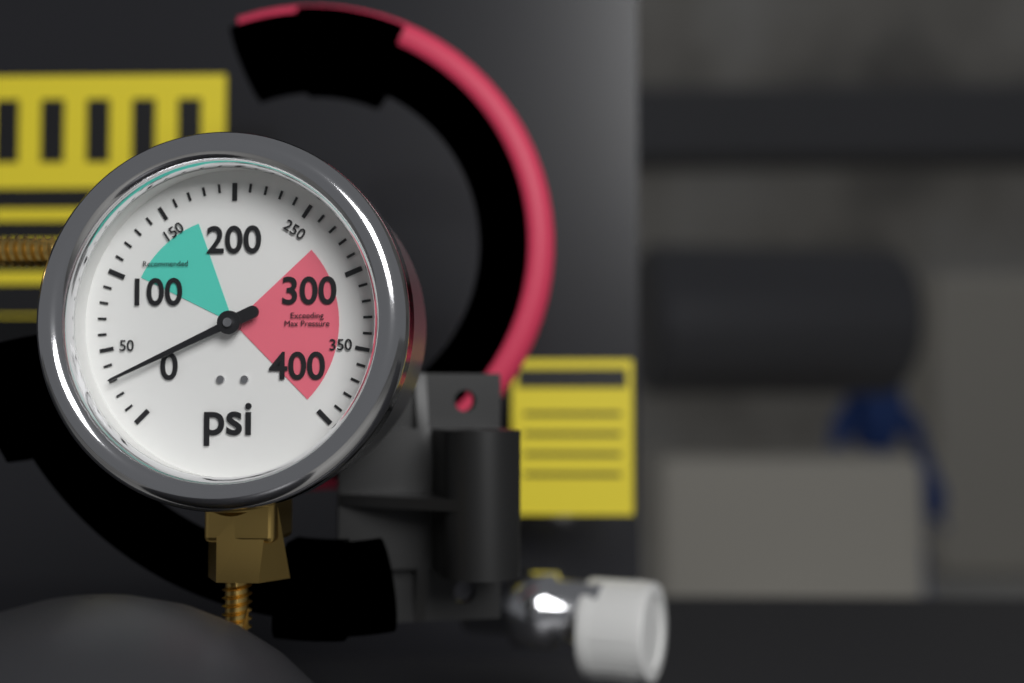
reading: 30 psi
